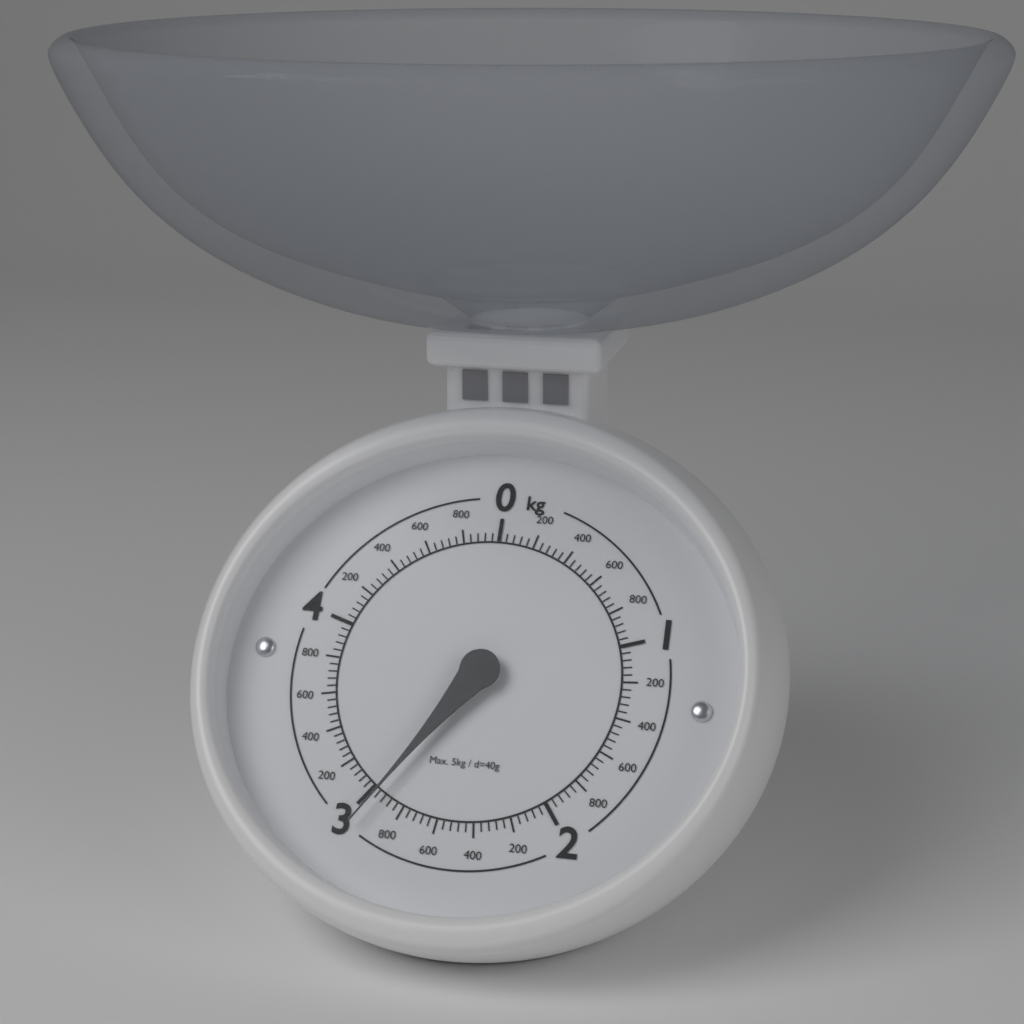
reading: 2.96 kg
